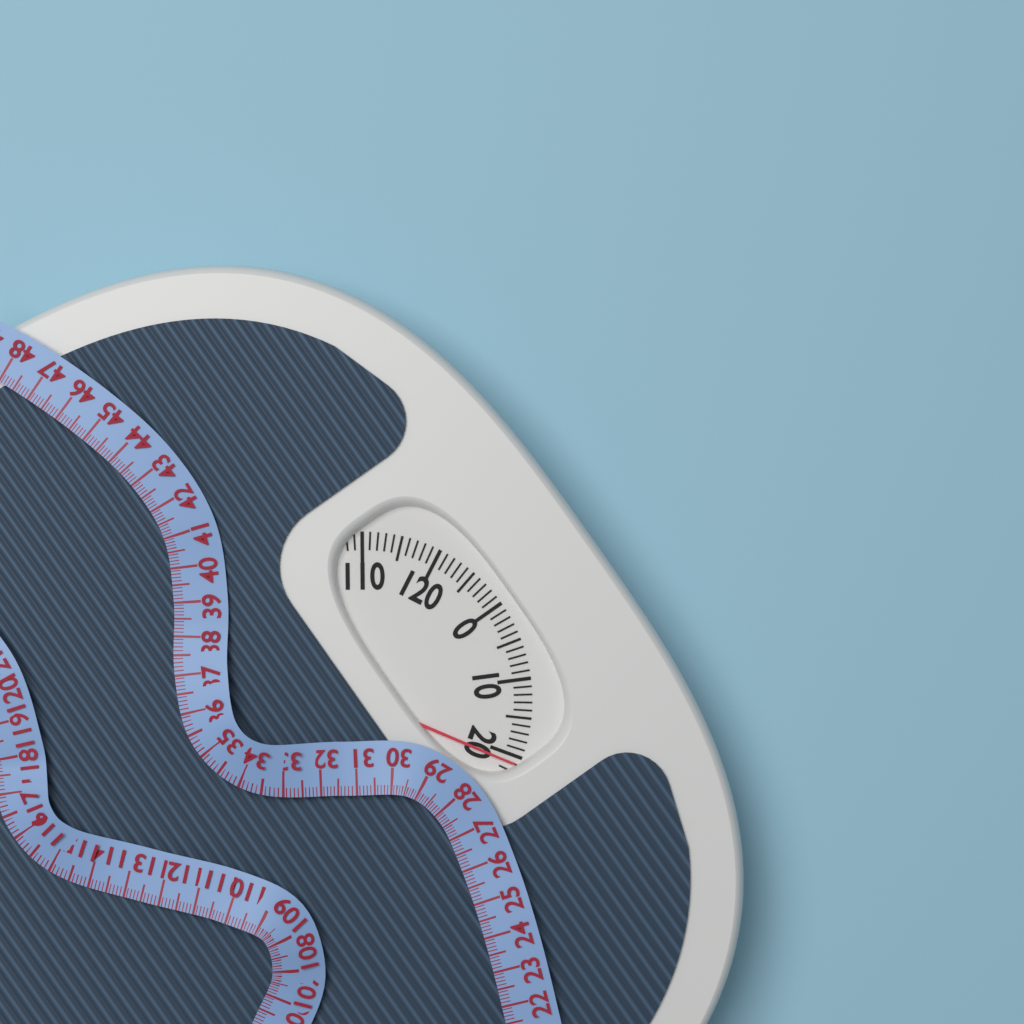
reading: 21 (no unit)
